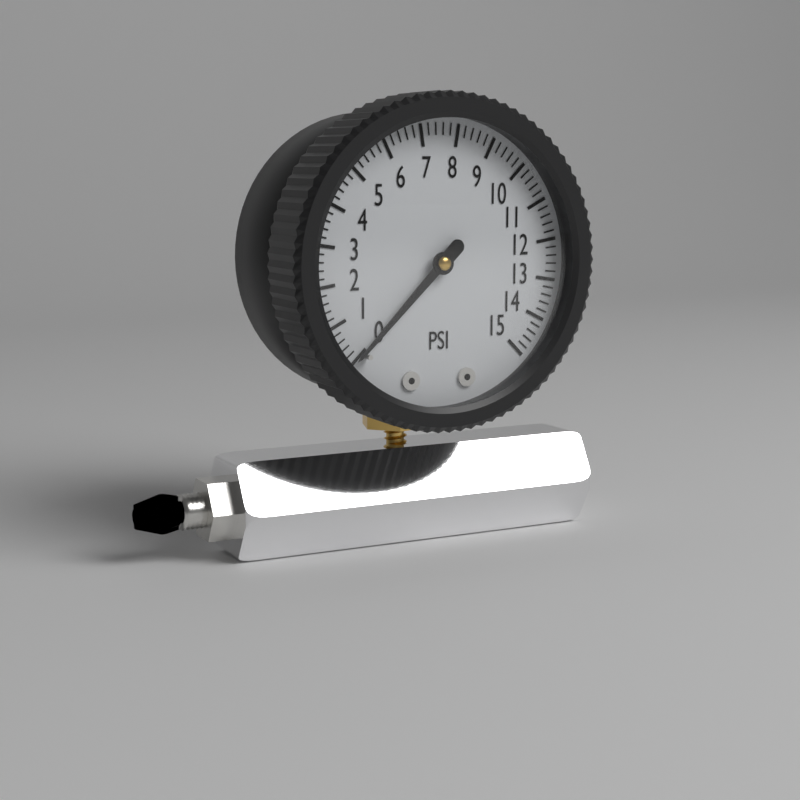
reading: 0.0 psi
